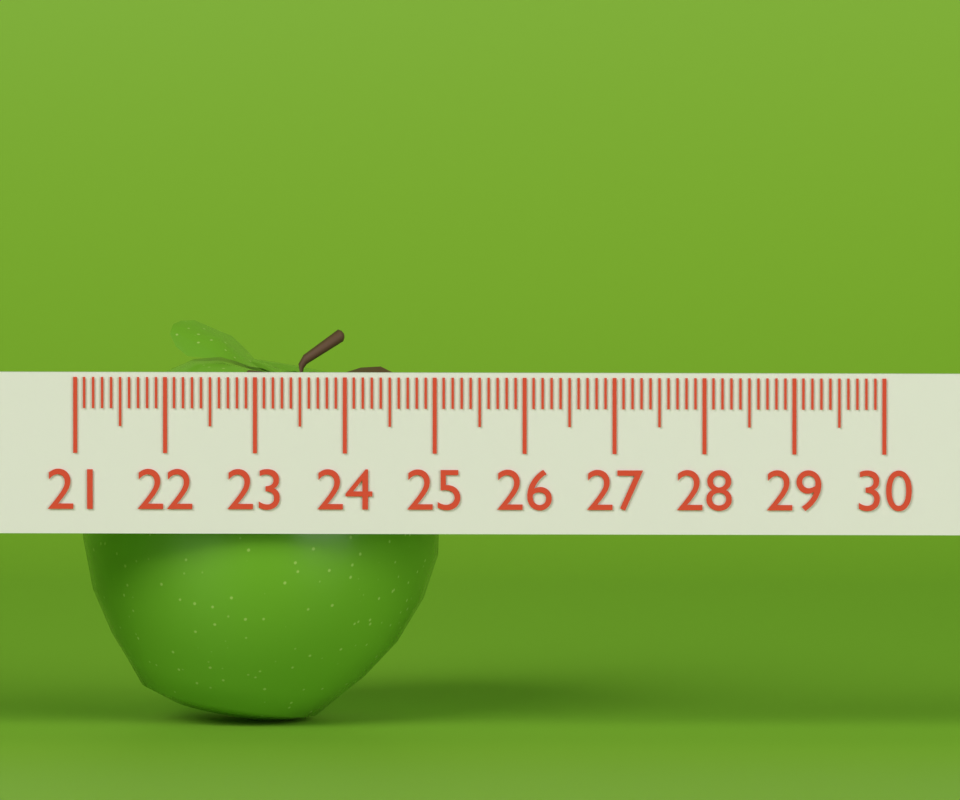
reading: 25.0 (no unit)
